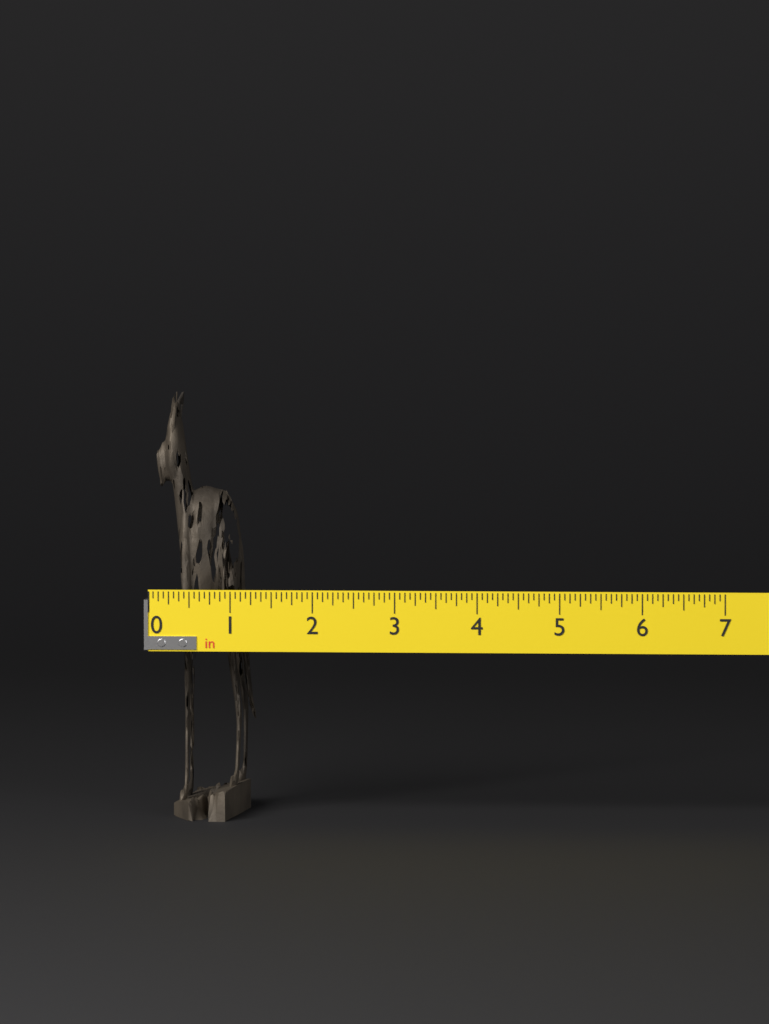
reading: 1.1875 in
